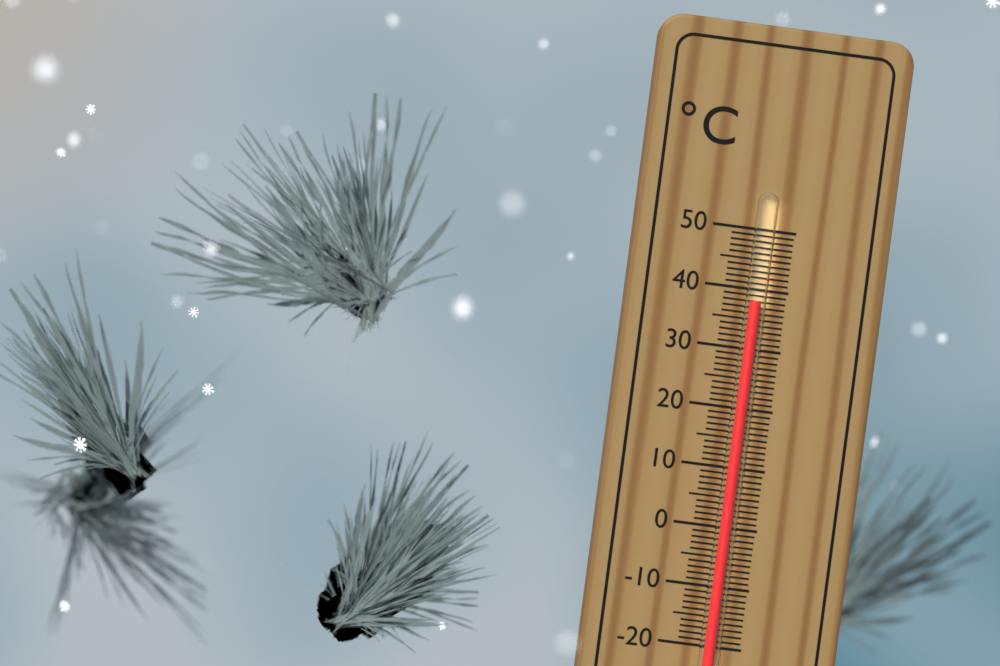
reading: 38 °C
